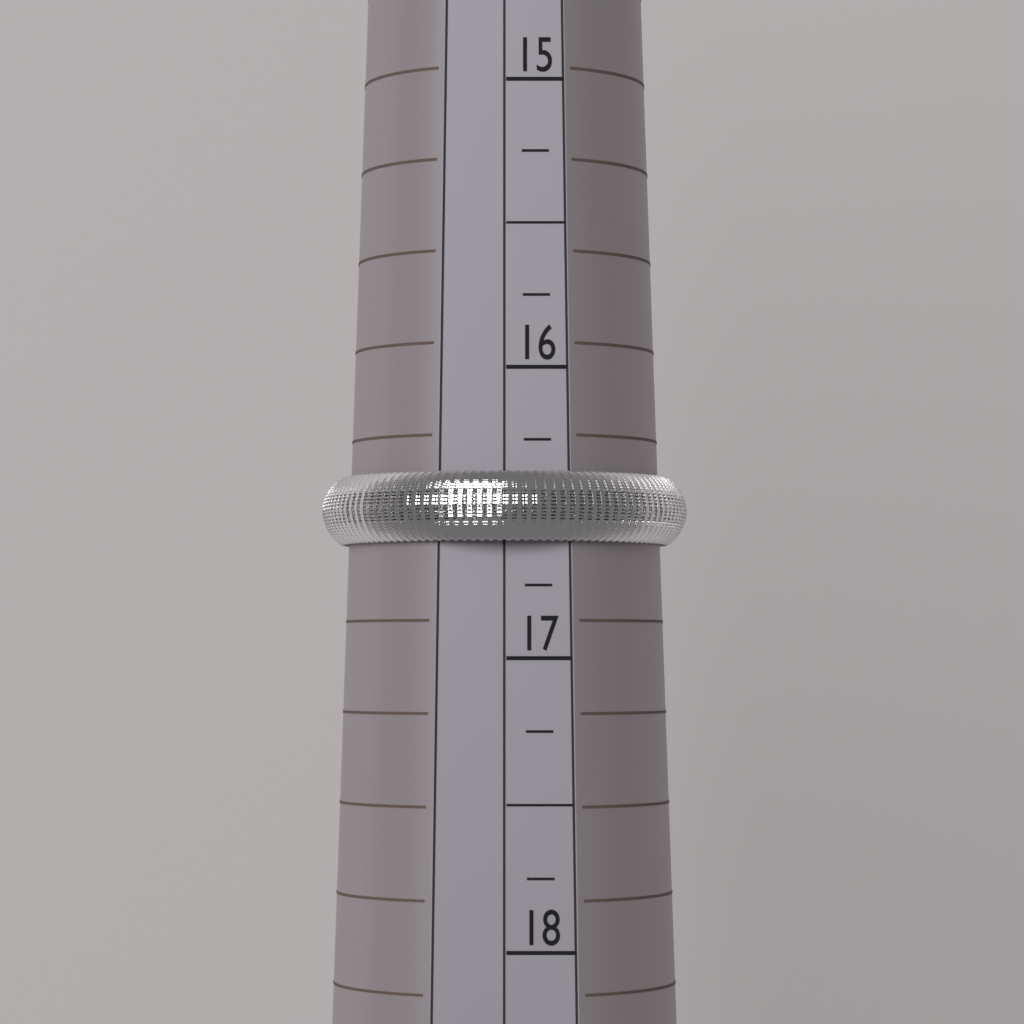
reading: 16.60 (no unit)
